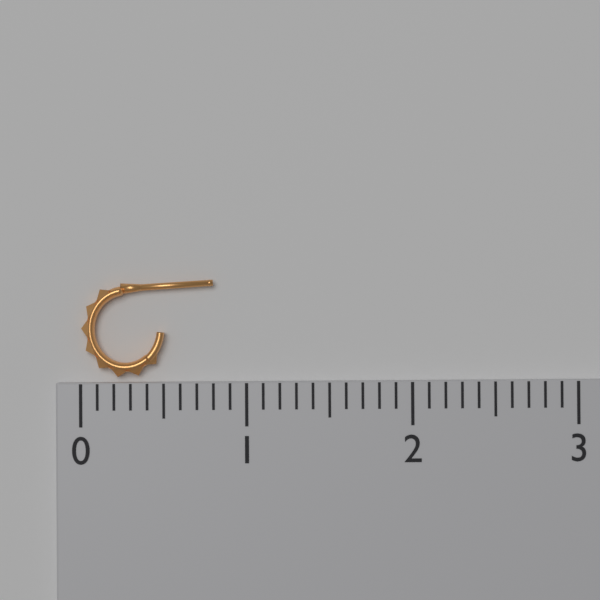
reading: 0.8 (no unit)
